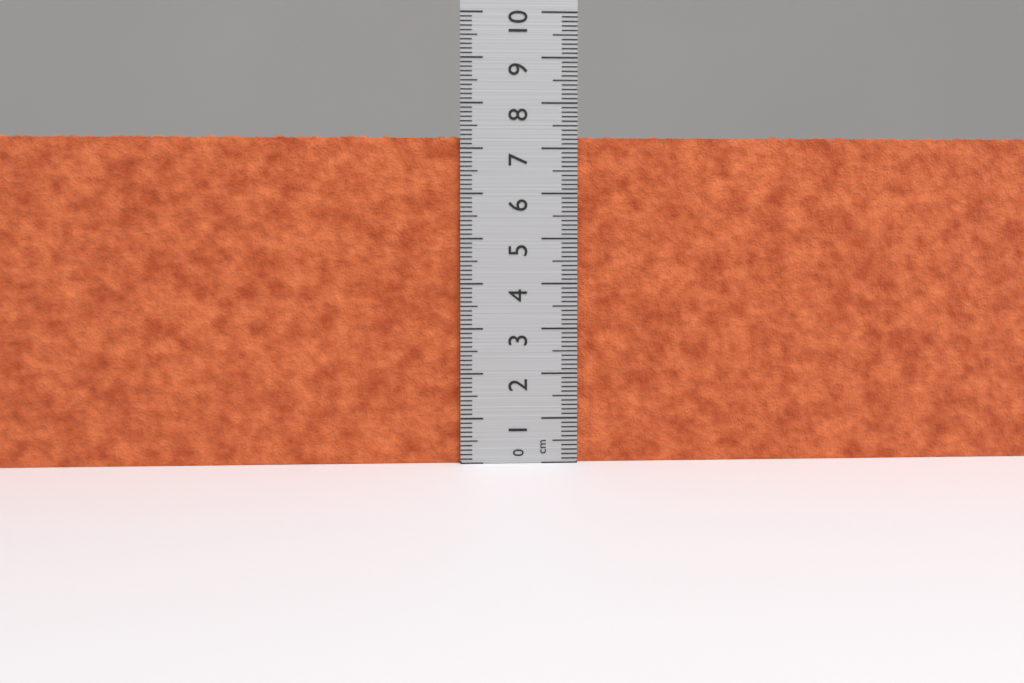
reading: 7.3 cm
